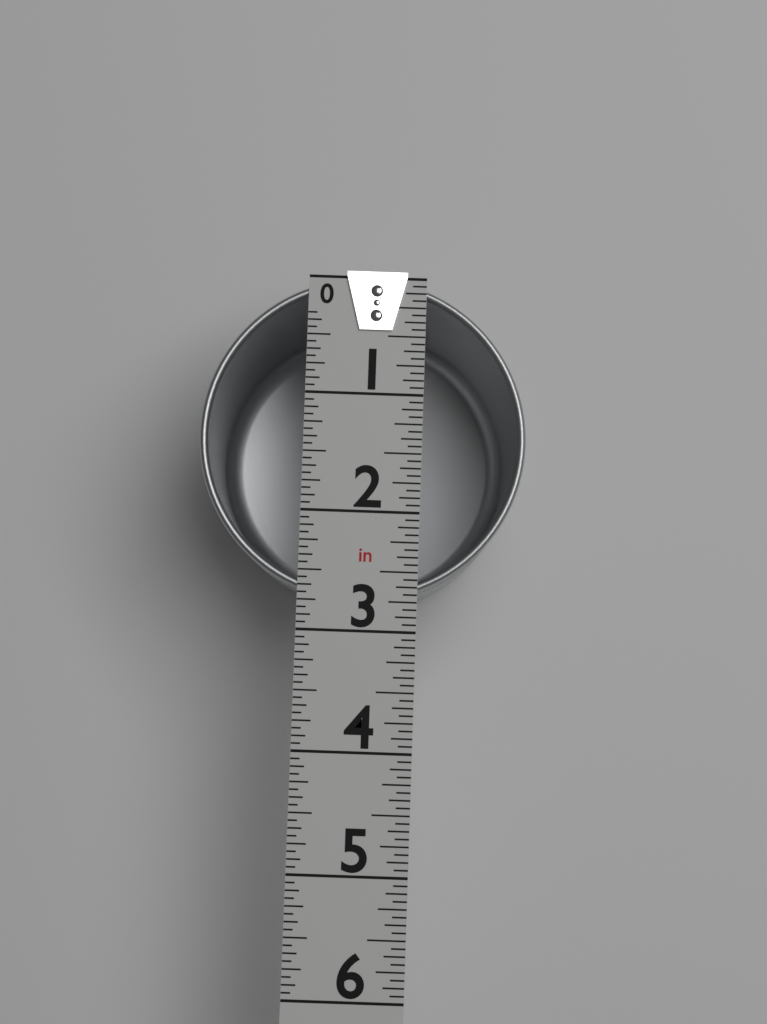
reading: 2.7500 in
